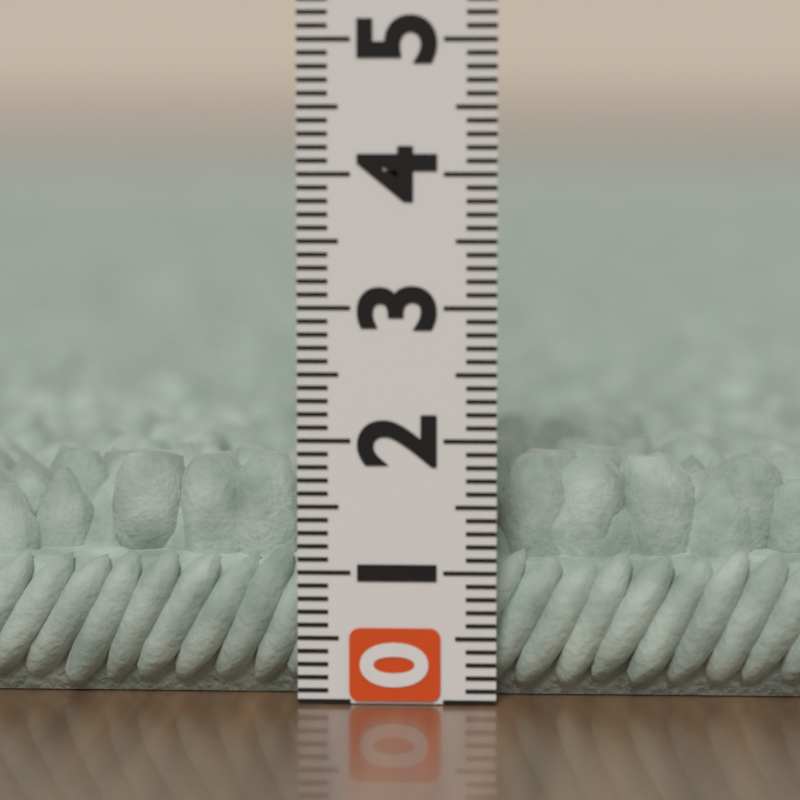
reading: 1.8 (no unit)
